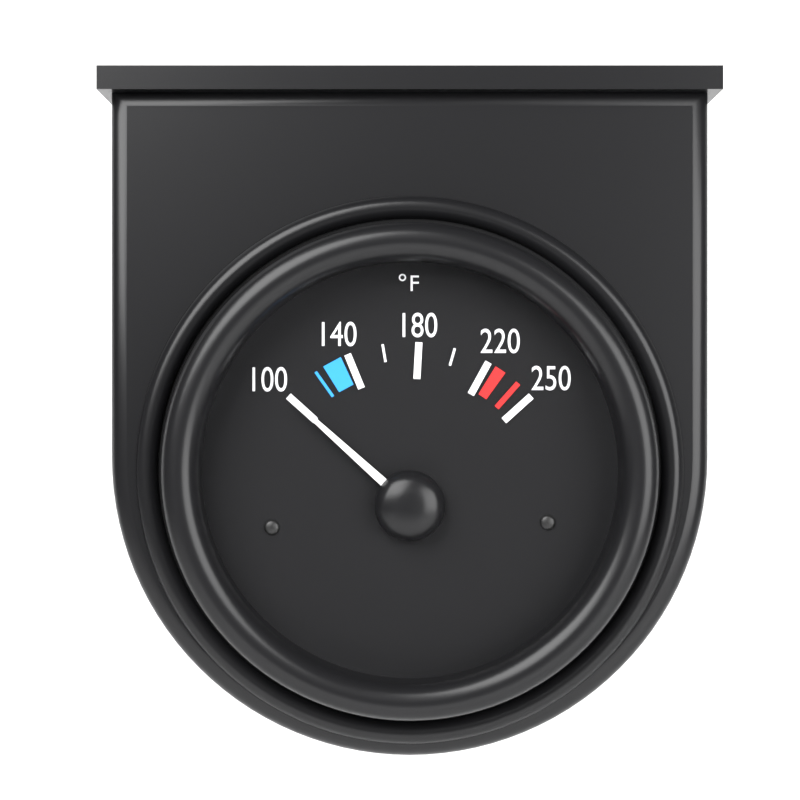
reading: 100 °F
